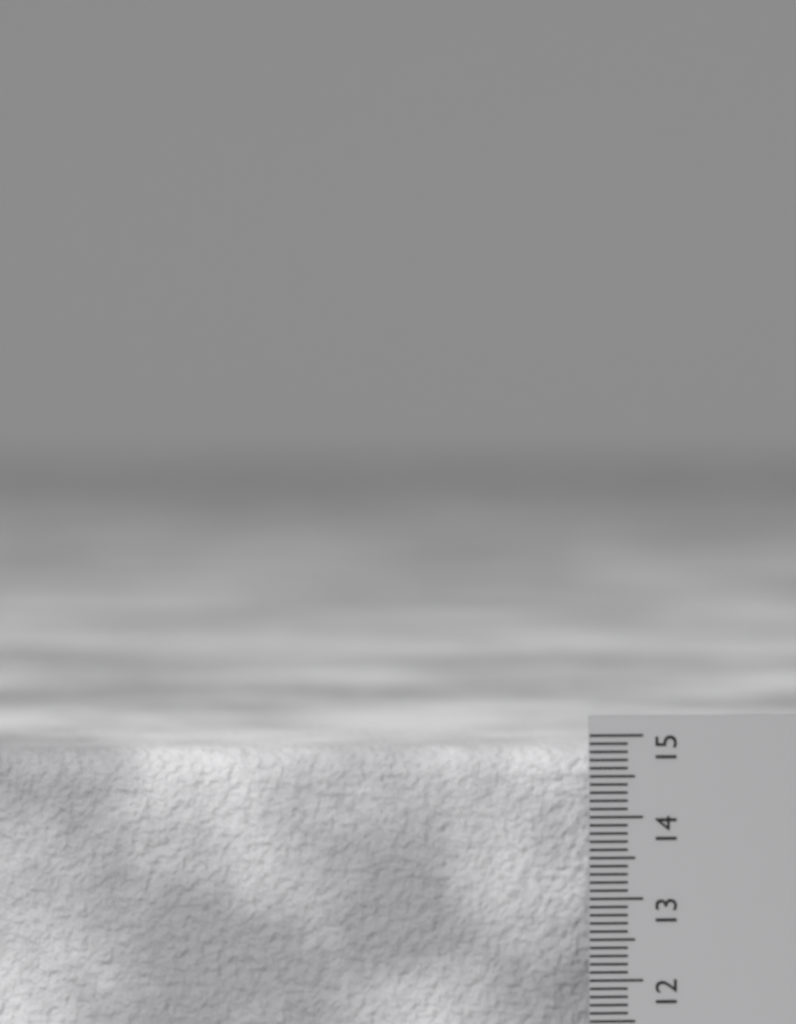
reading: 14.8 cm
